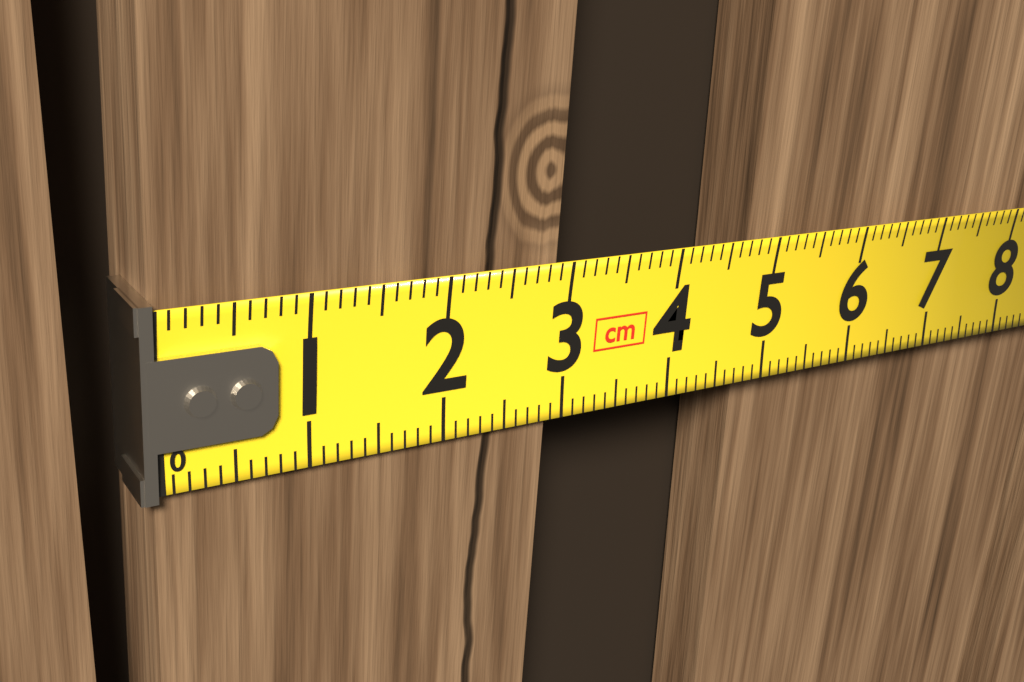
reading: 2.9 cm
